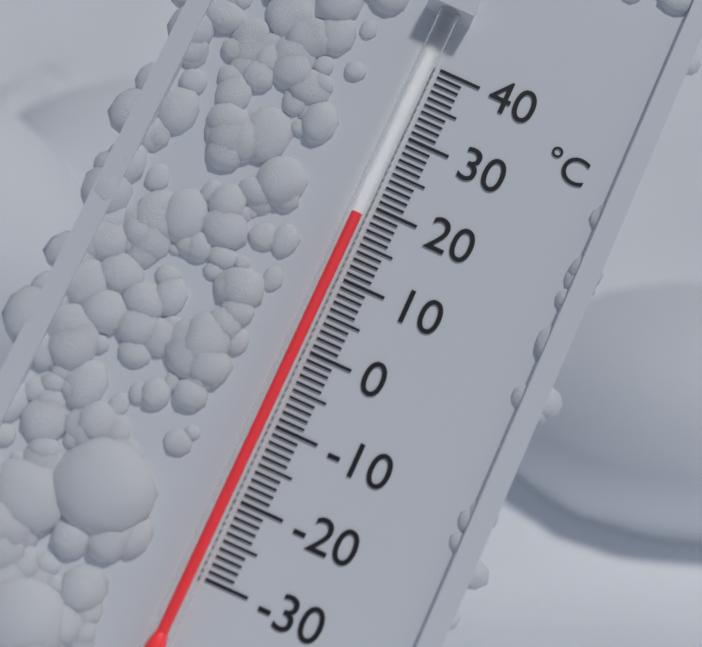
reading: 18 °C
